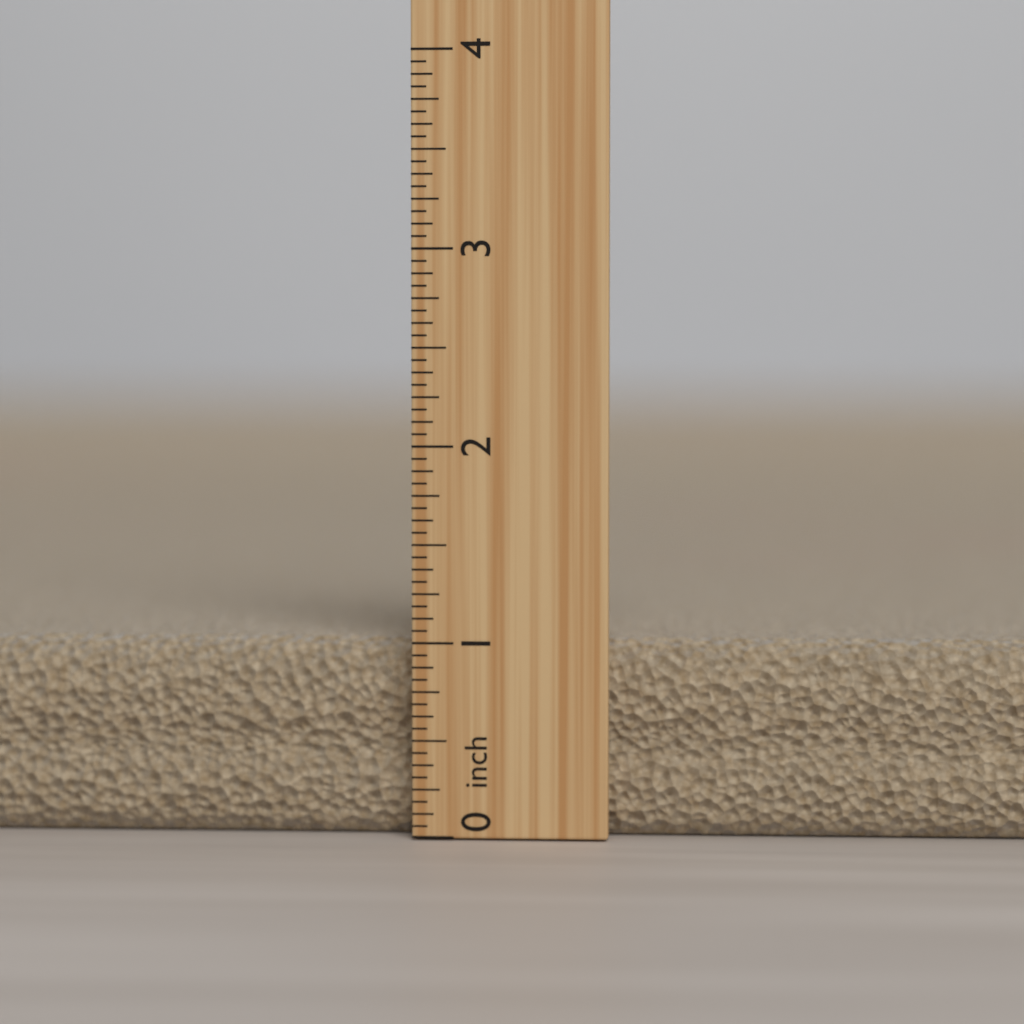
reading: 1.0000 inch
